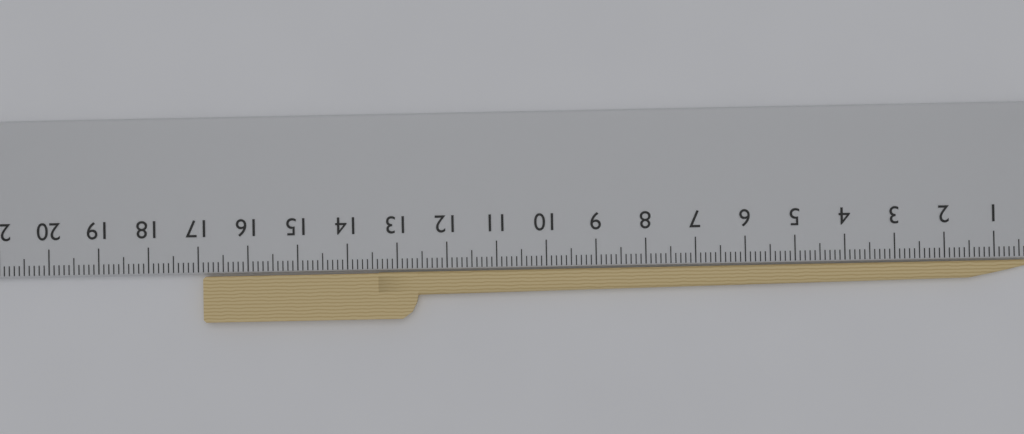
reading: 16.9 cm
